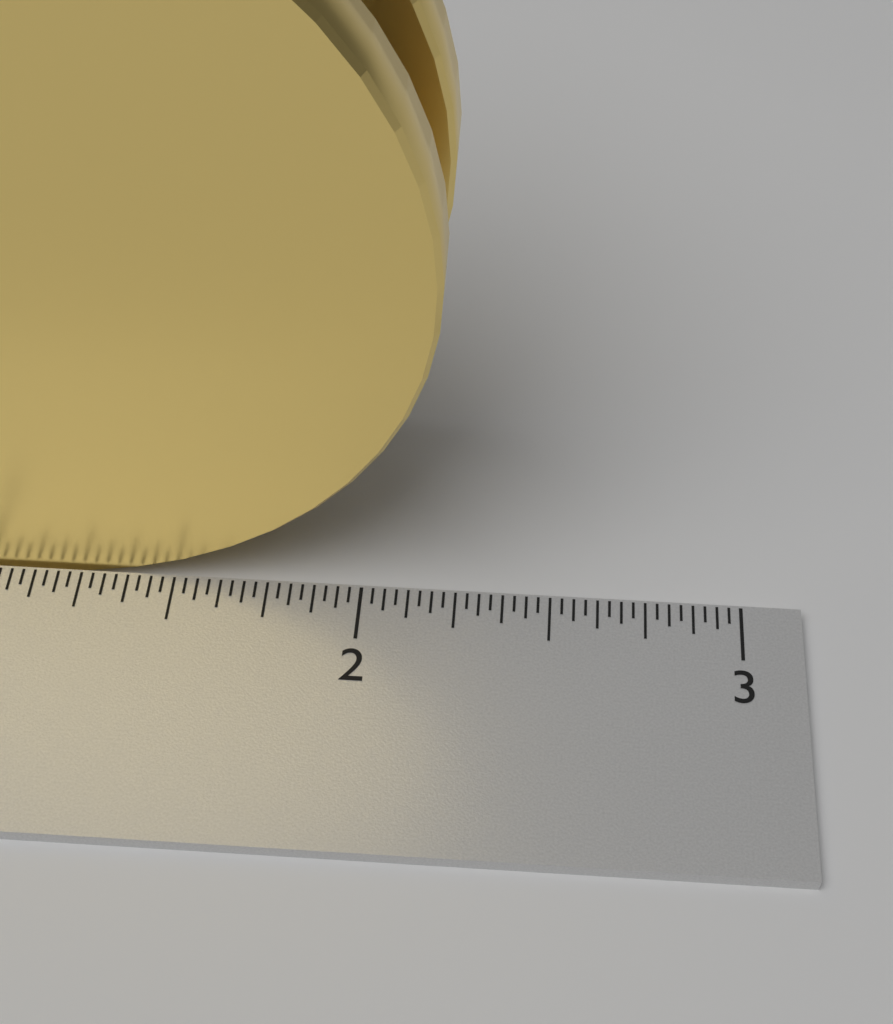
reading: 2.21875 inch
